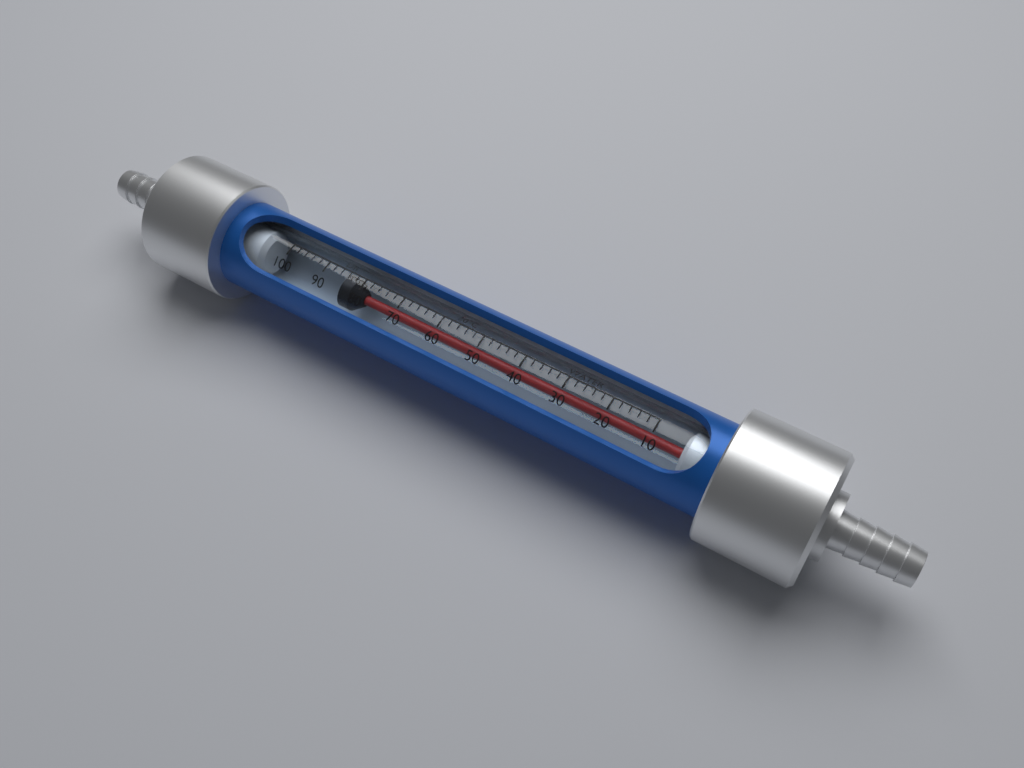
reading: 86 L/h
